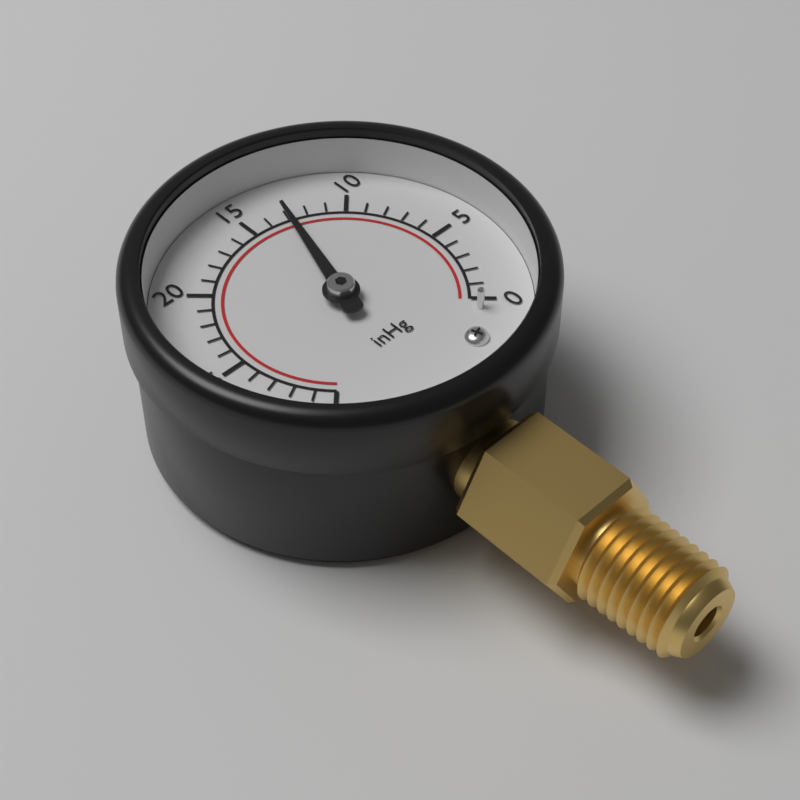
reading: 13 inHg
